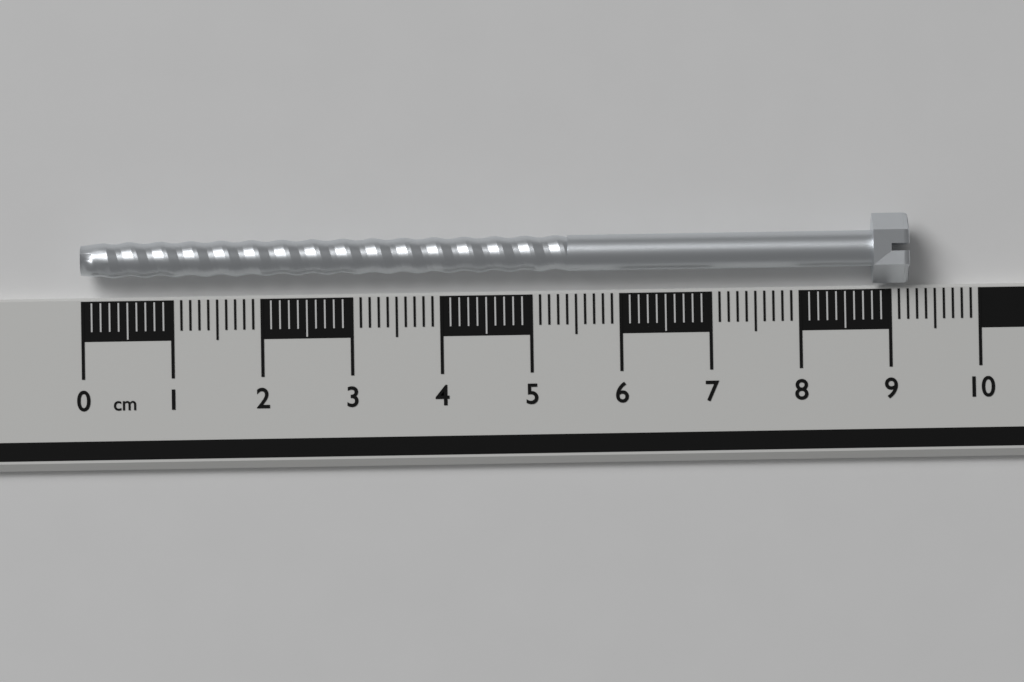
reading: 9.2 cm
